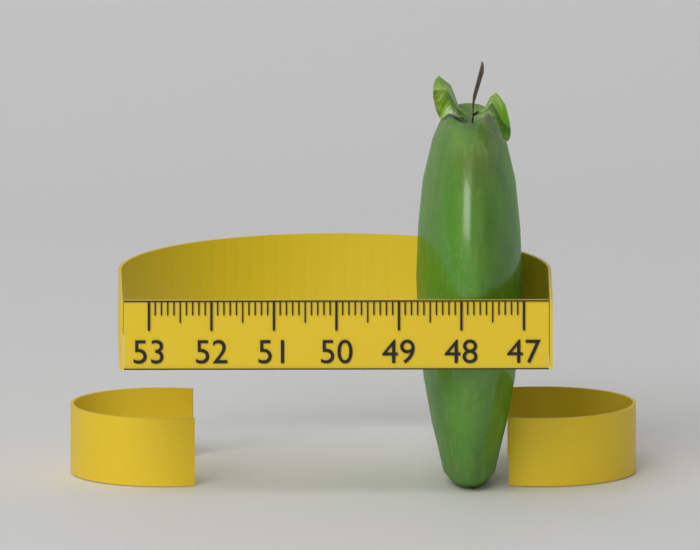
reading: 48.7 (no unit)
